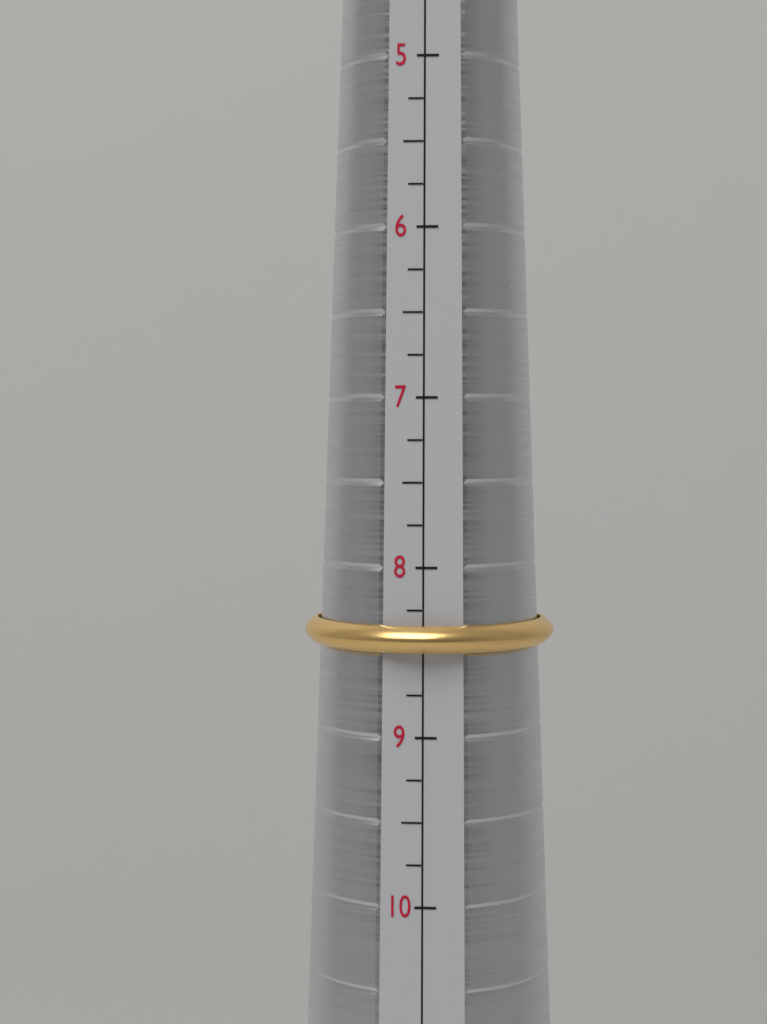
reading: 8.50 (no unit)
